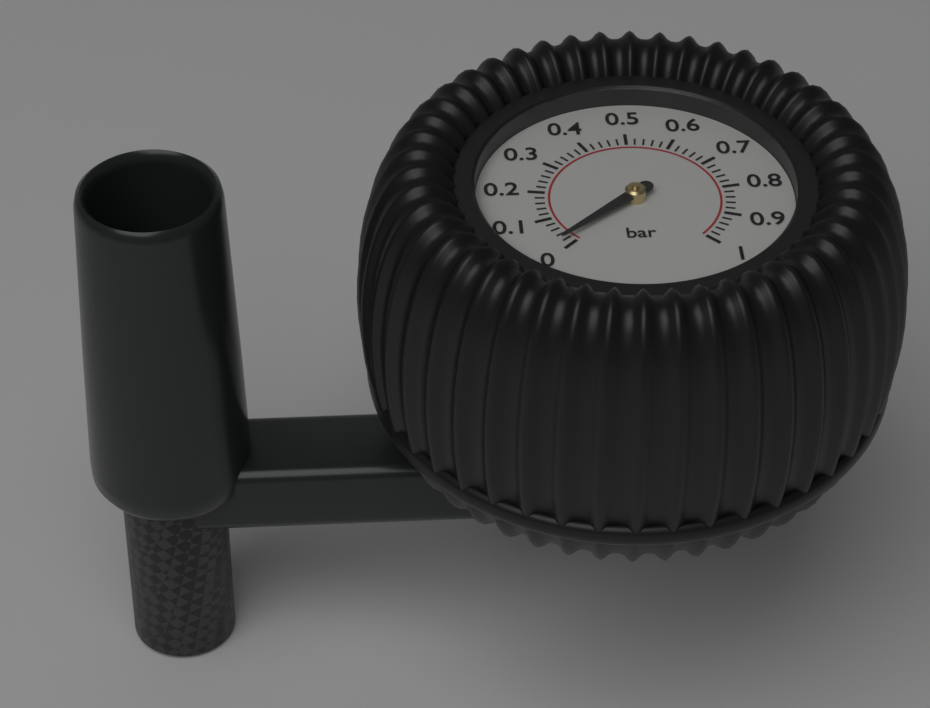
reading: 0.02 bar
